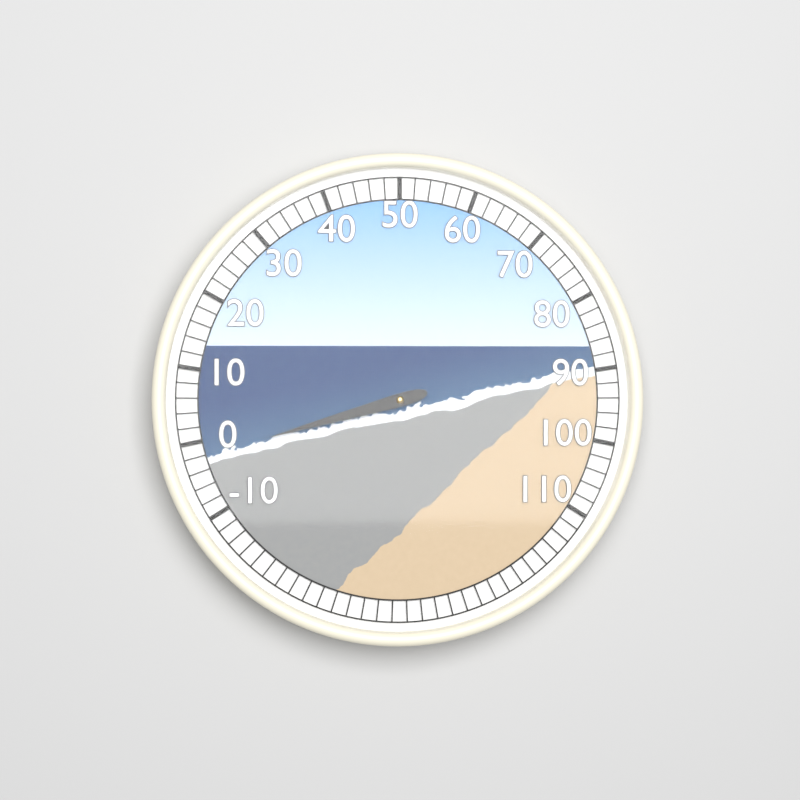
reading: -2 (no unit)
